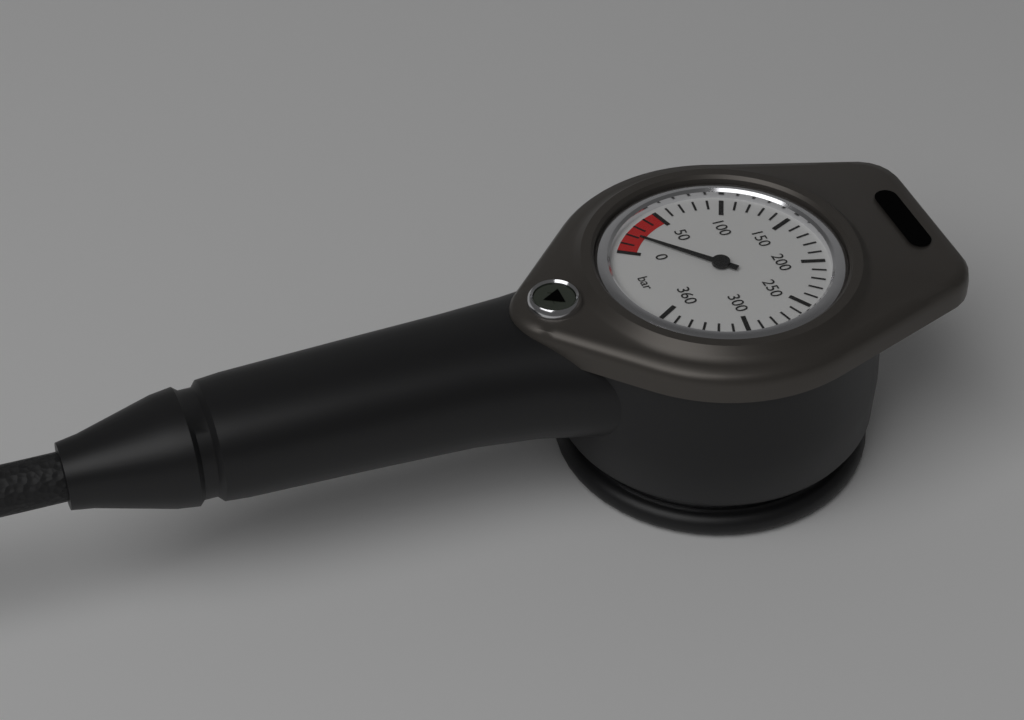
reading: 20 bar
